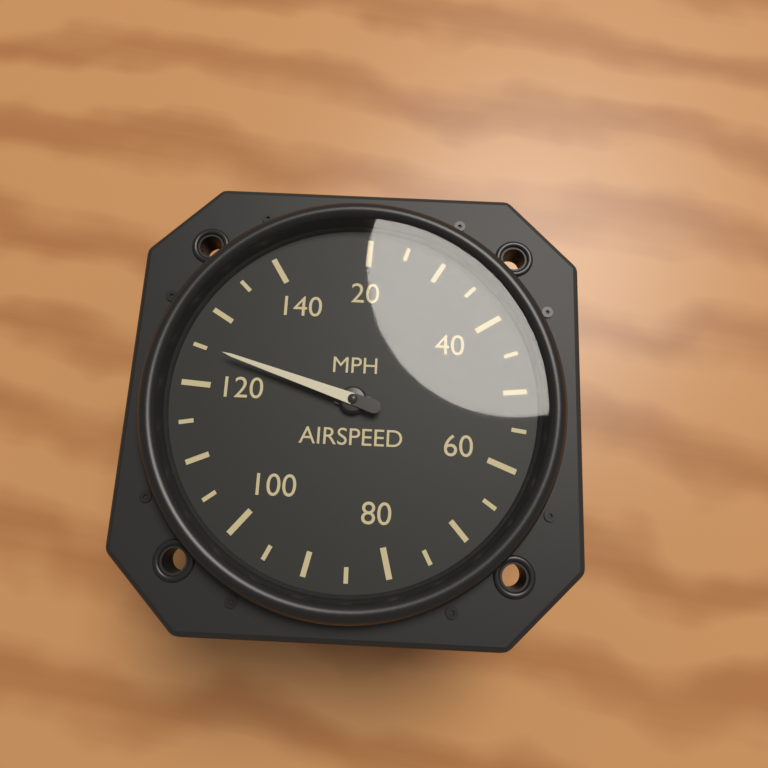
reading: 125 MPH
